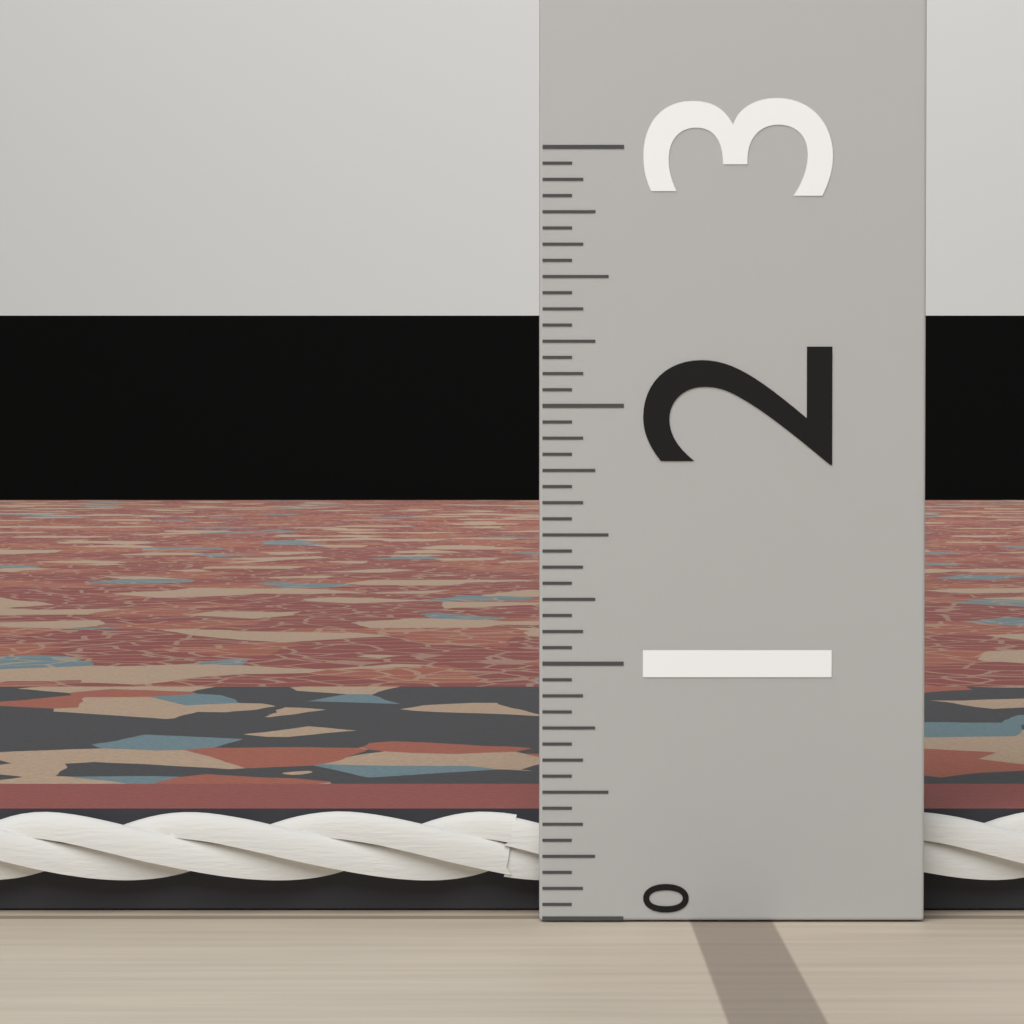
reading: 0.4000 (no unit)
